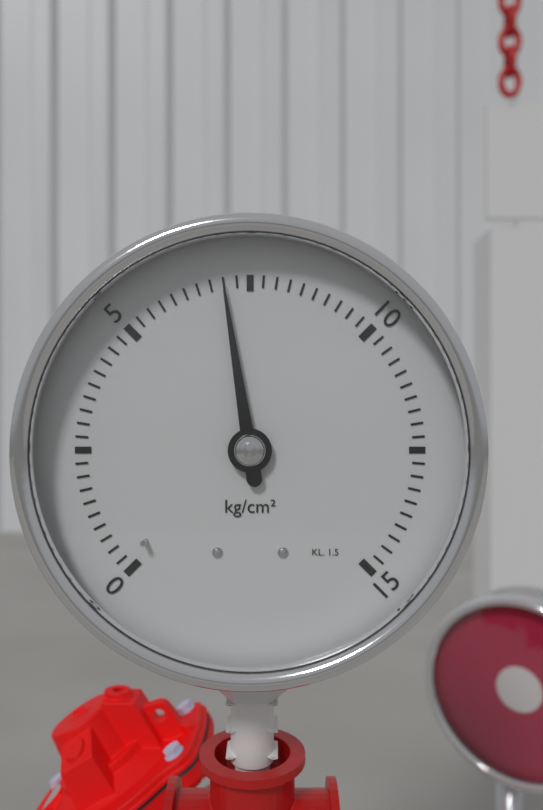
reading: 7.00 kg/cm²
